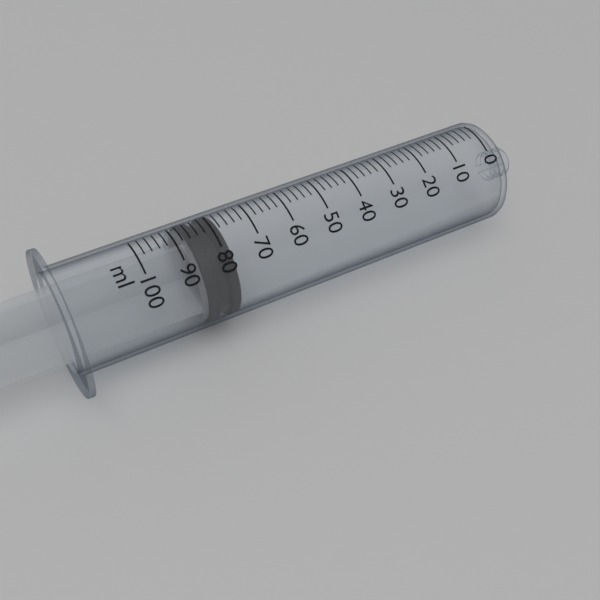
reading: 78 ml
